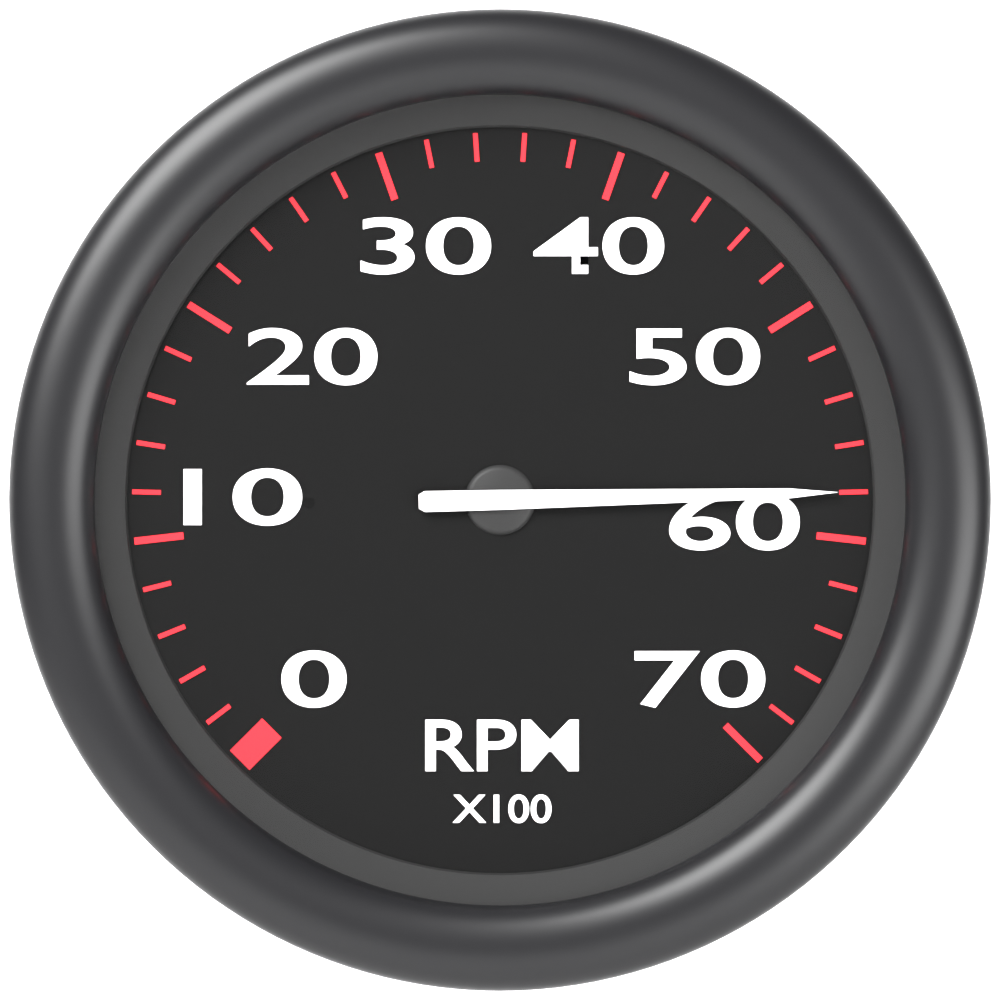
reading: 5800 RPM
